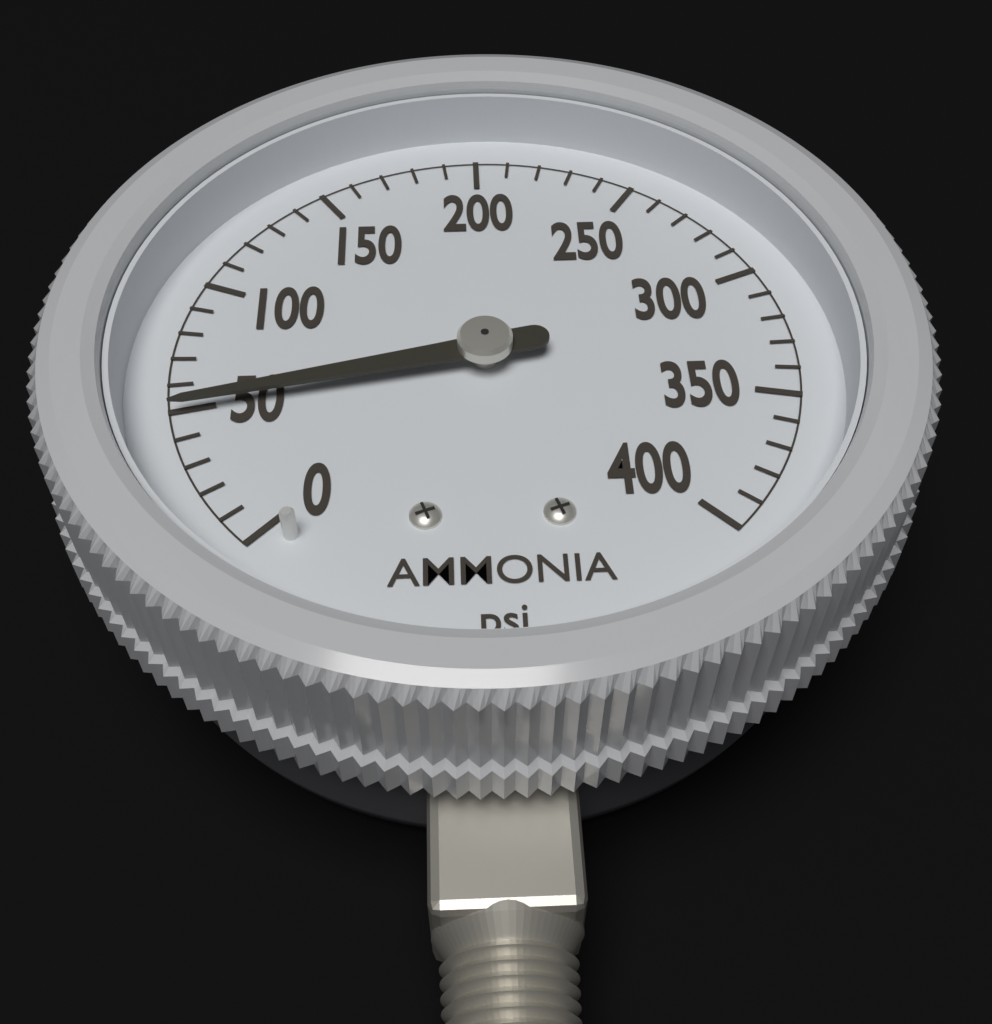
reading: 50 psi
